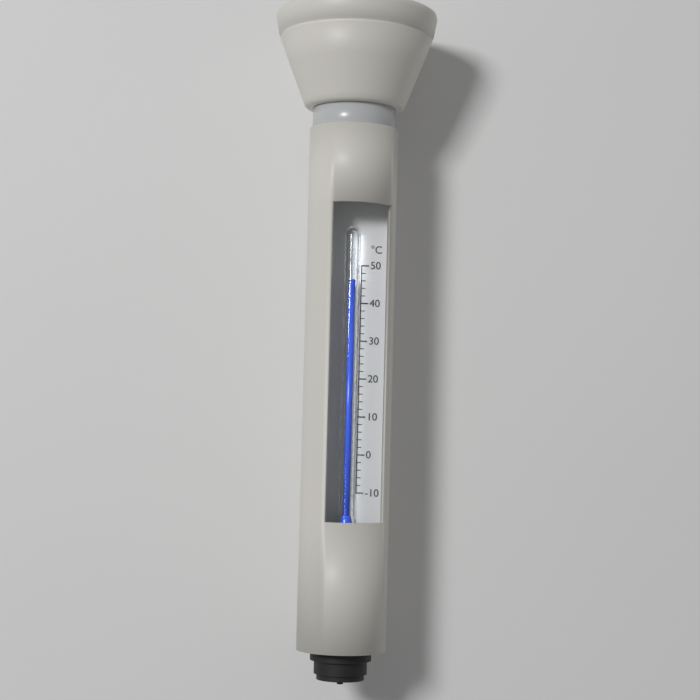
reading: 46 °C
